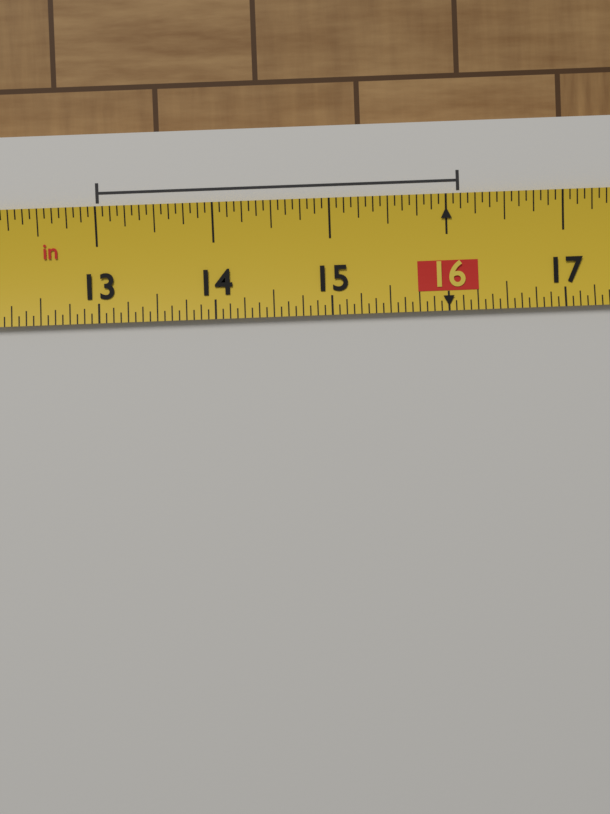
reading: 16.1250 in
